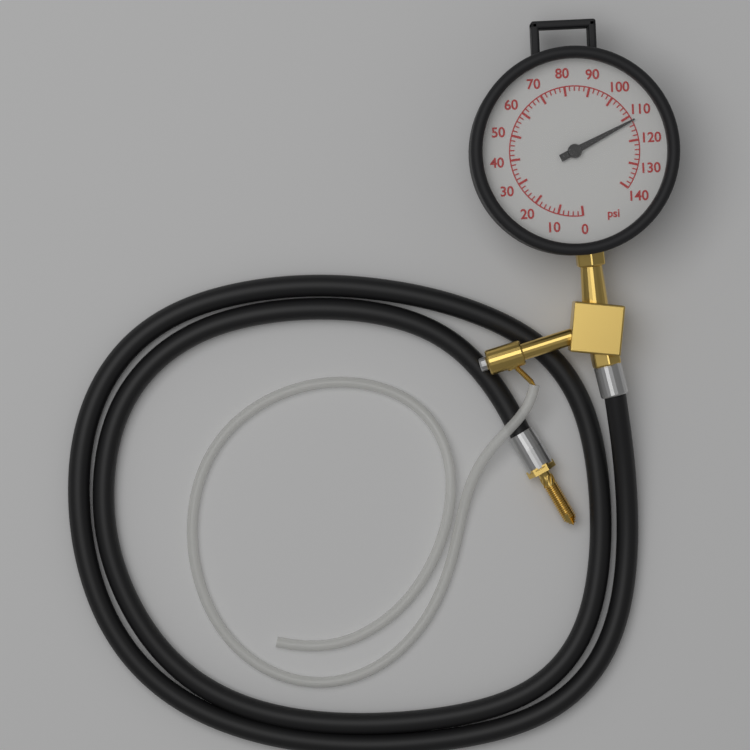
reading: 112 psi
